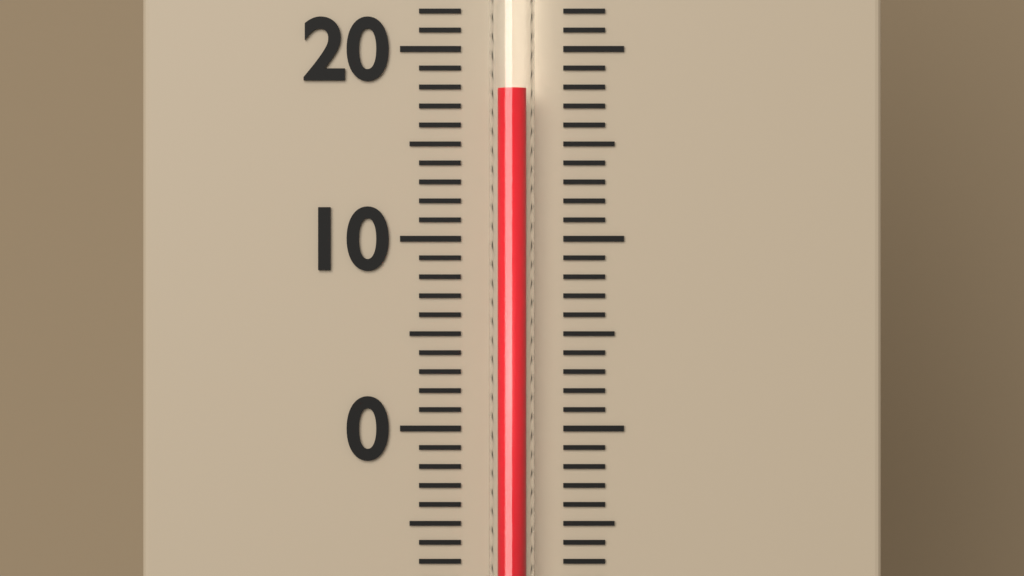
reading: 17.8 (no unit)
